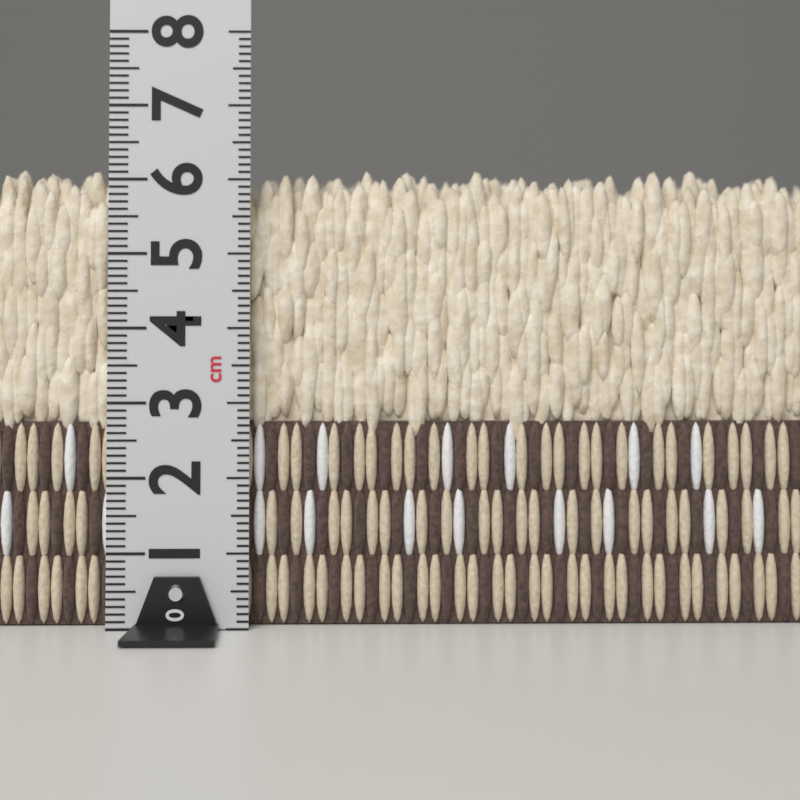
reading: 6.2 cm
